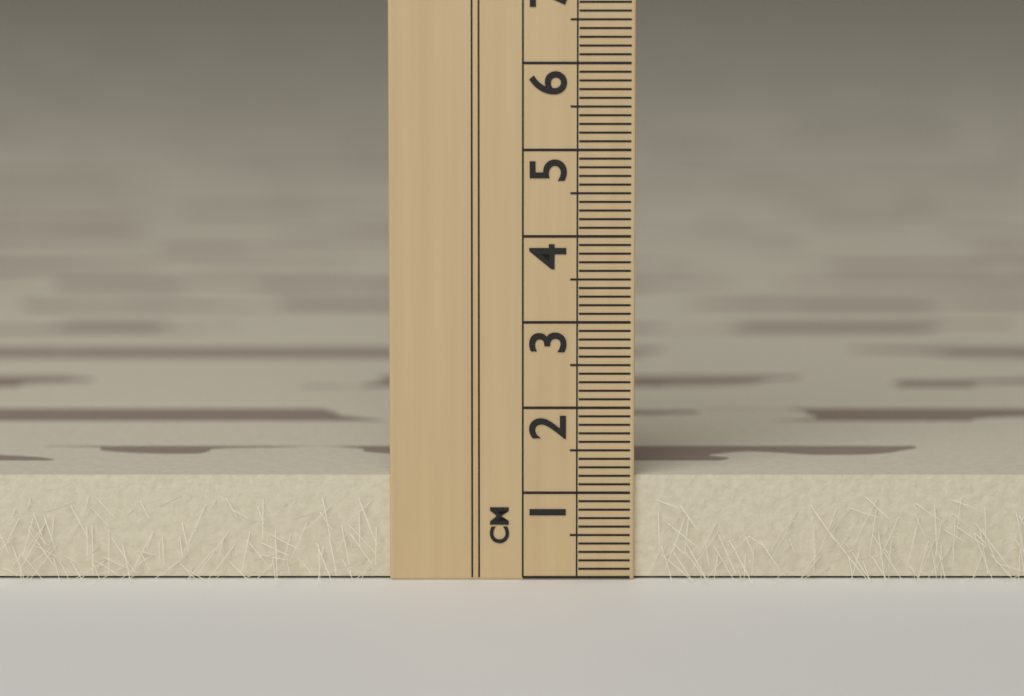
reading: 1.2 cm
